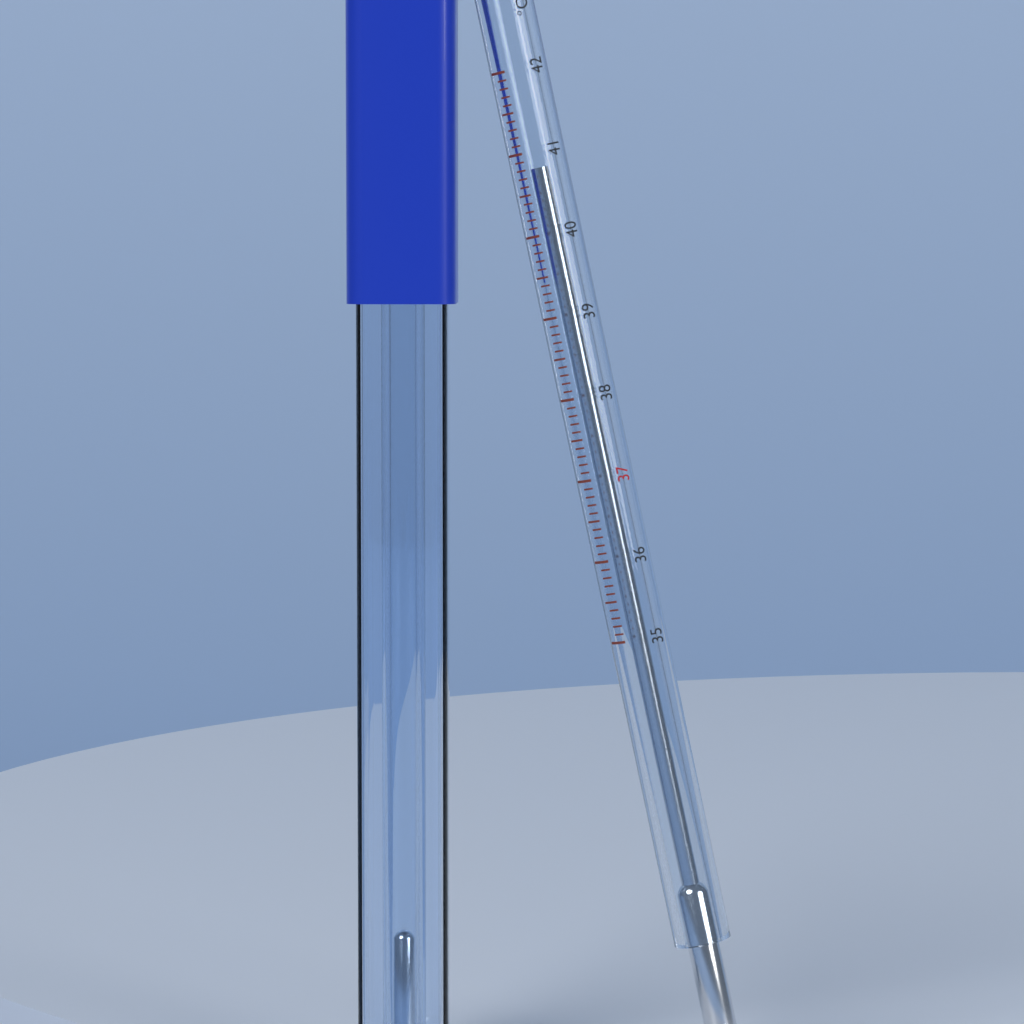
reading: 40.8 °C
